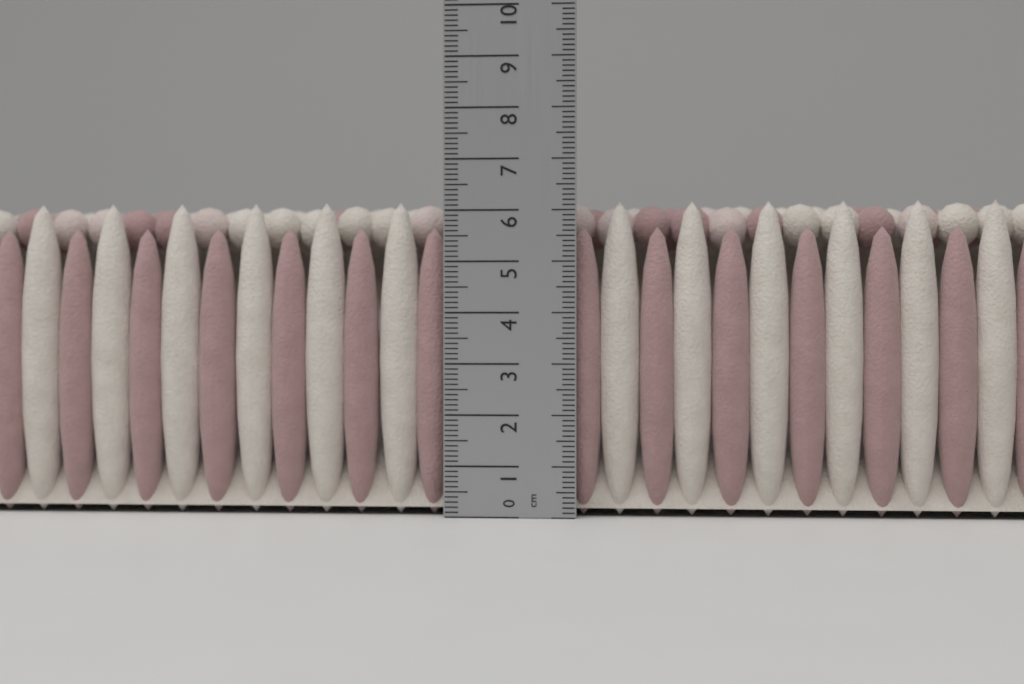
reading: 6.2 cm
